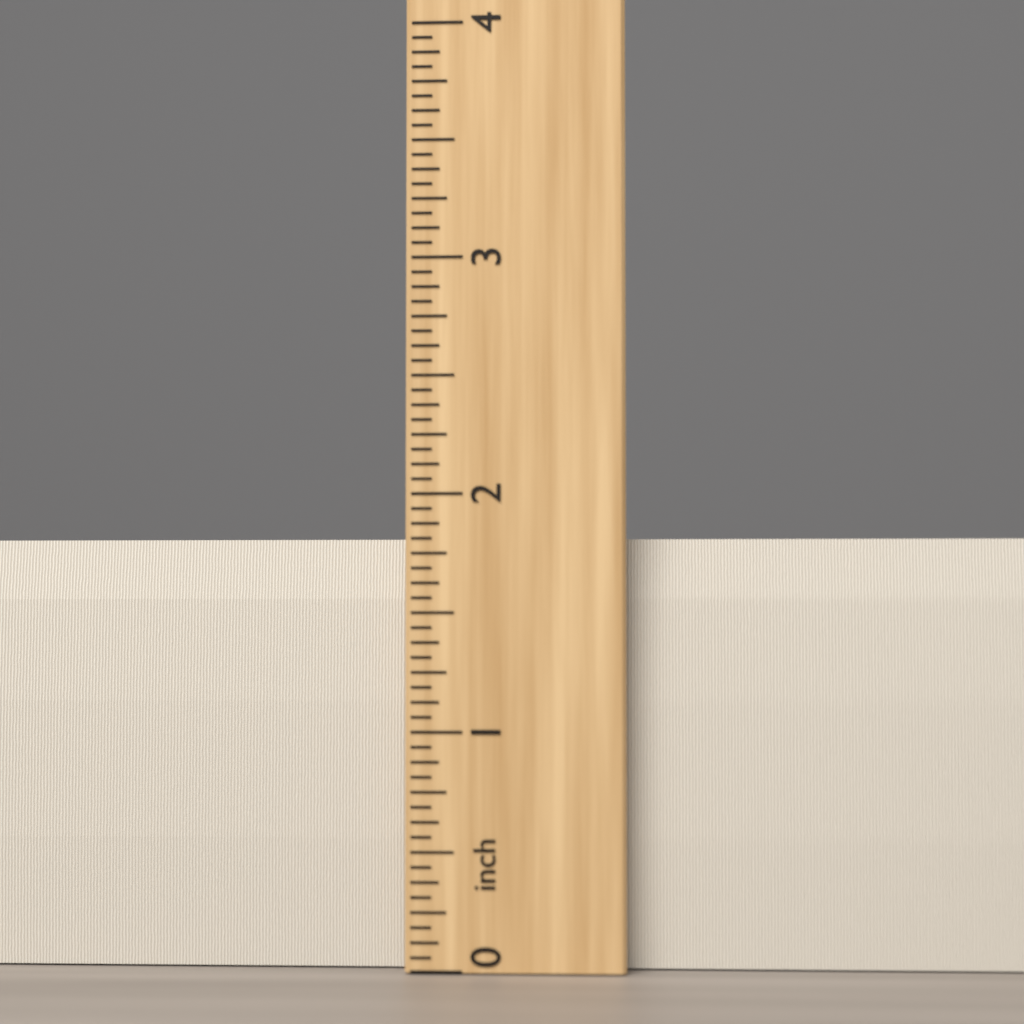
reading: 1.8125 inch
